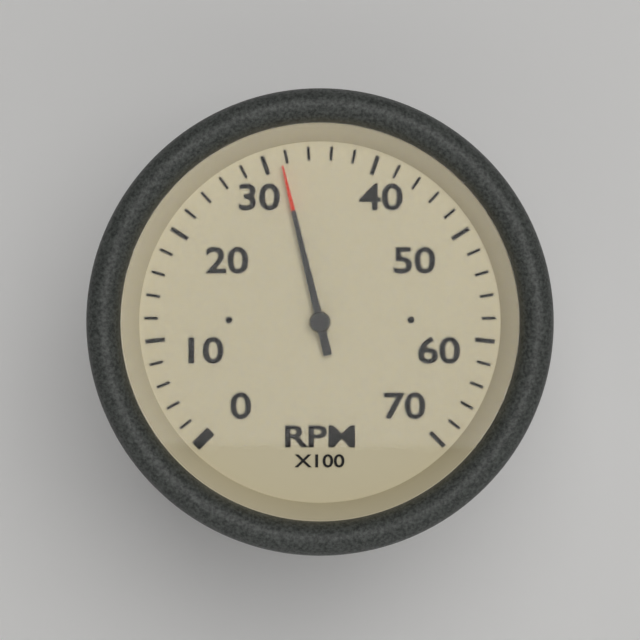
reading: 3150 RPM
